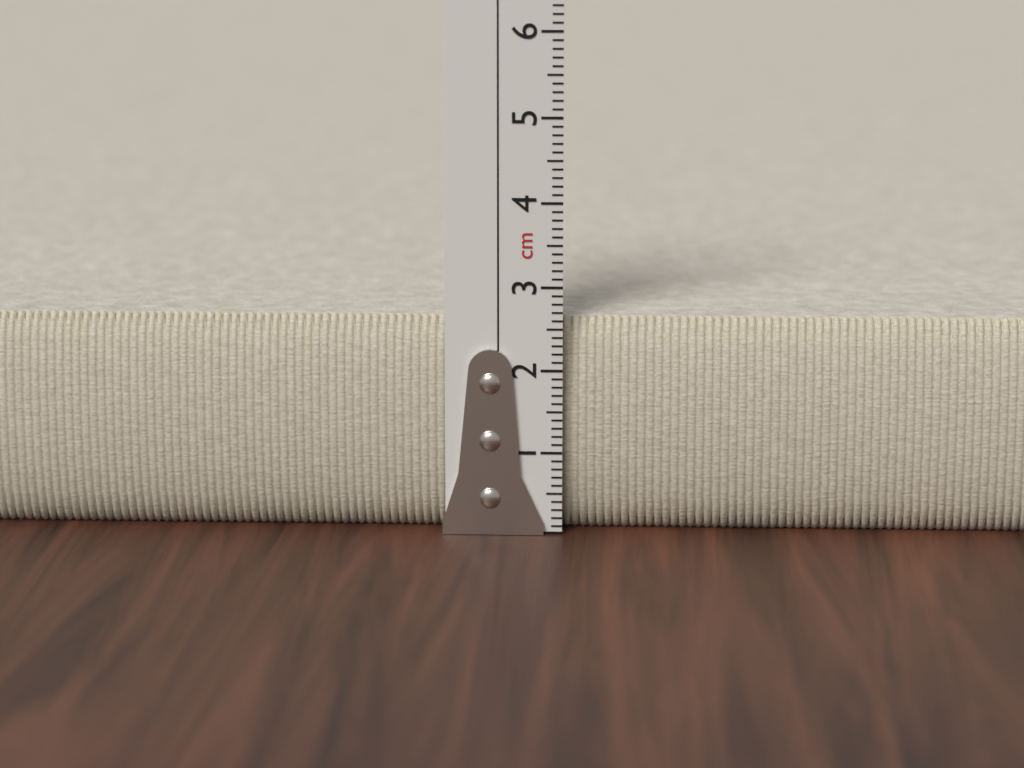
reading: 2.6 cm
